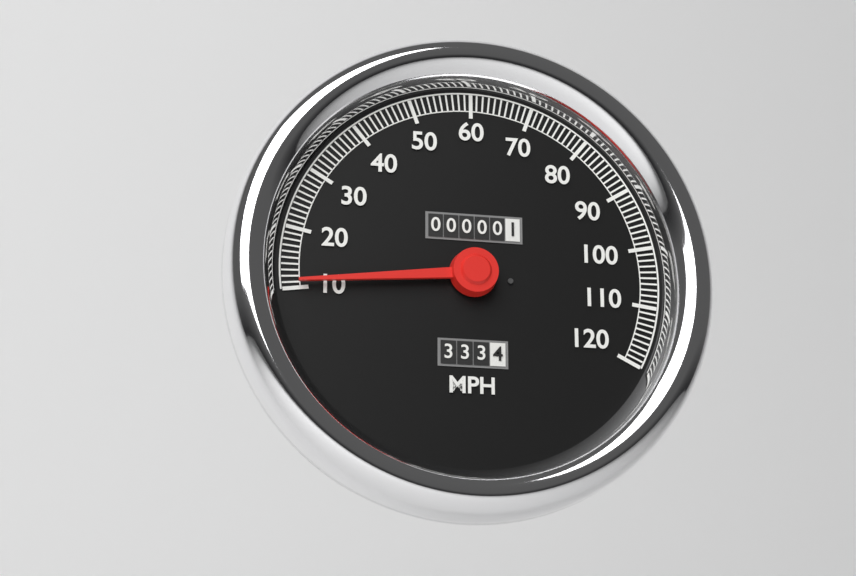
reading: 11 MPH
